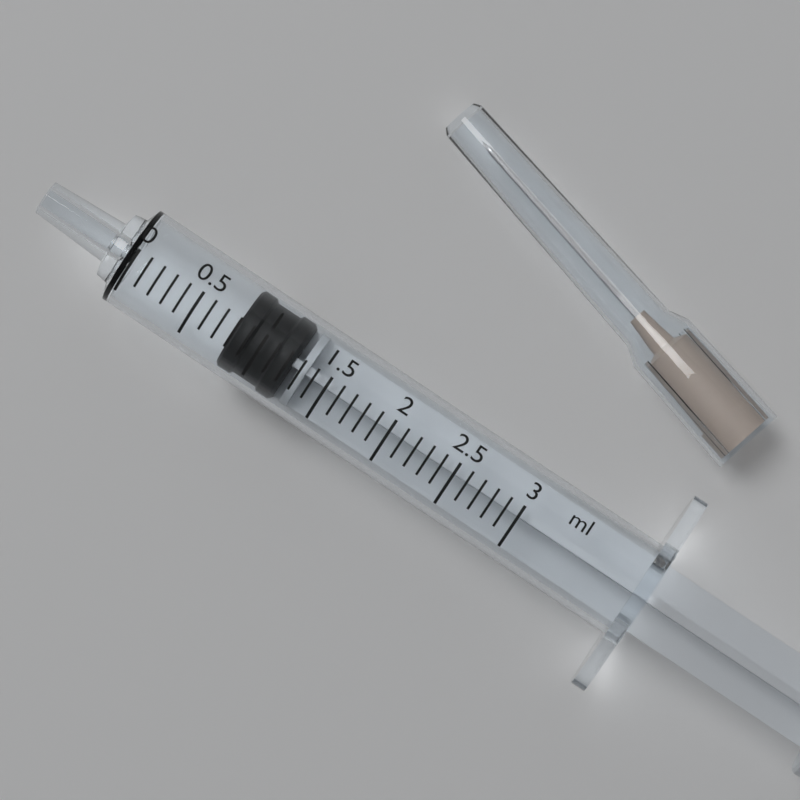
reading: 0.8 ml
